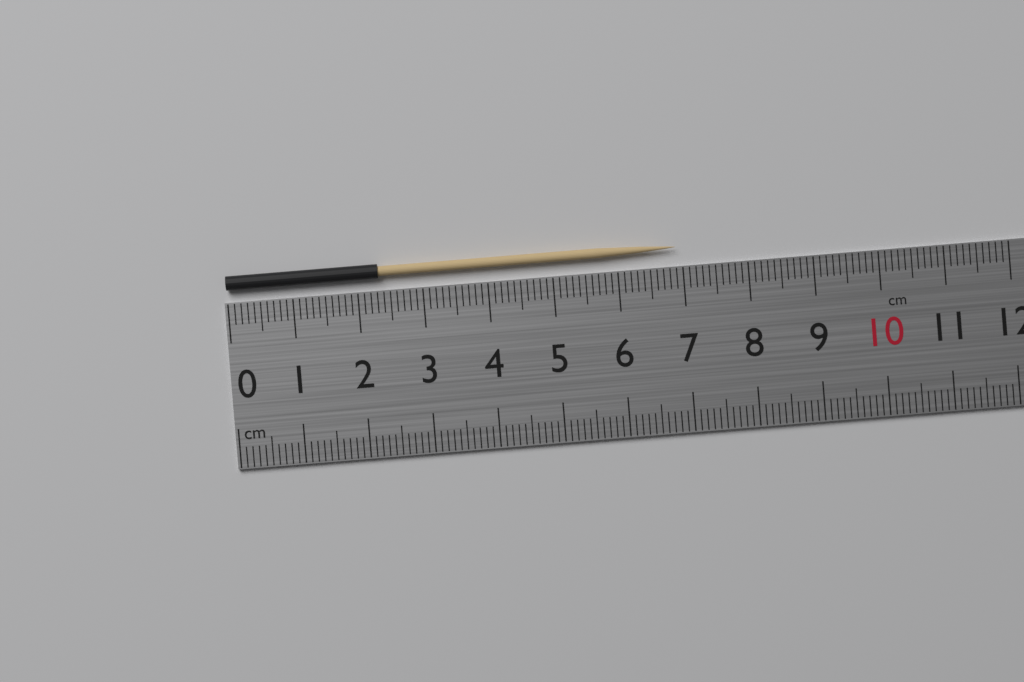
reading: 6.9 cm
